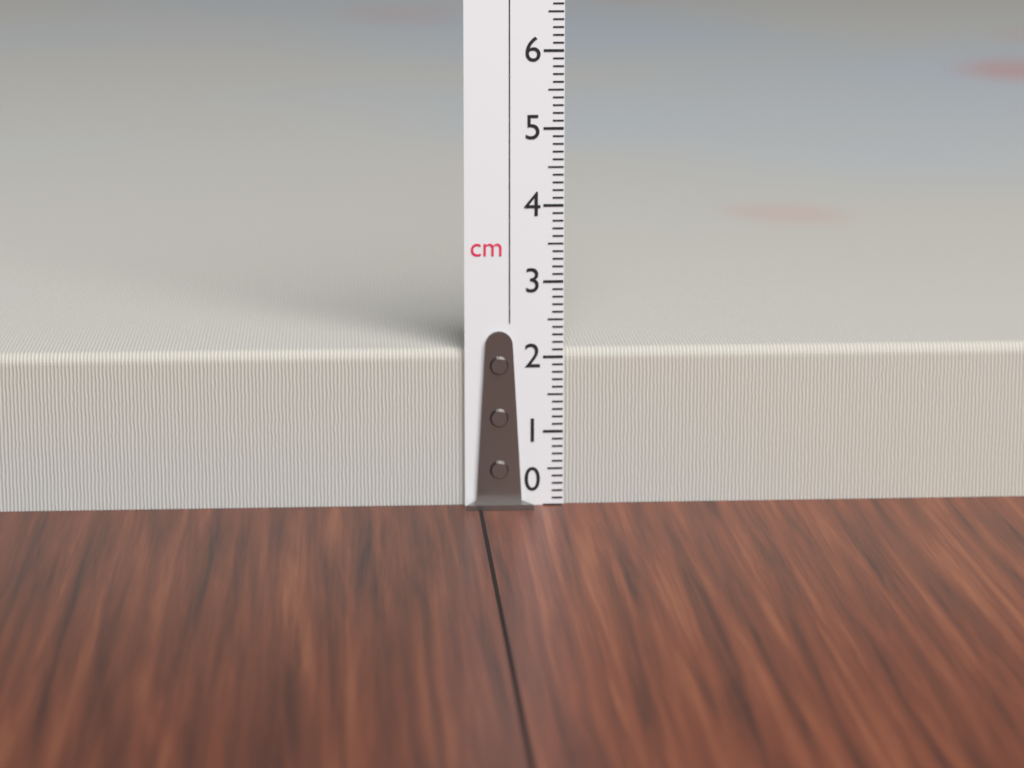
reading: 2.1 cm
